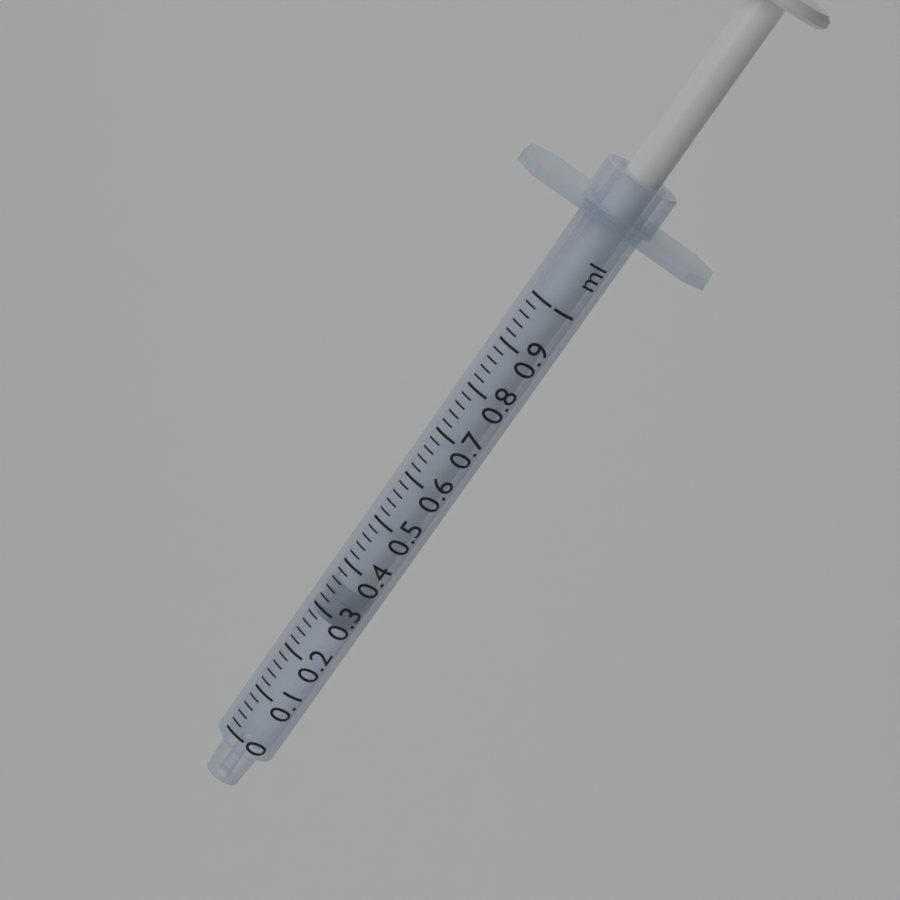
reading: 0.28 ml
